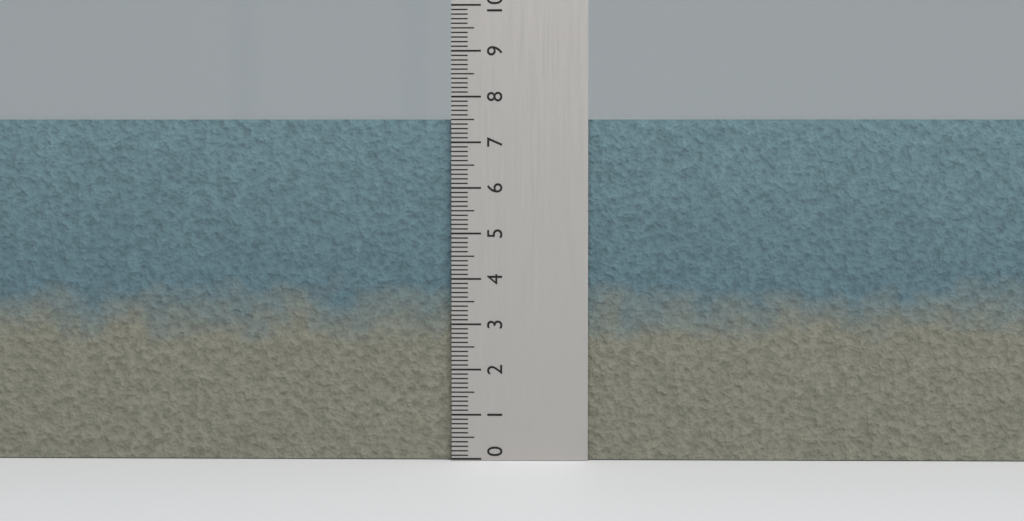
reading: 7.5 (no unit)
